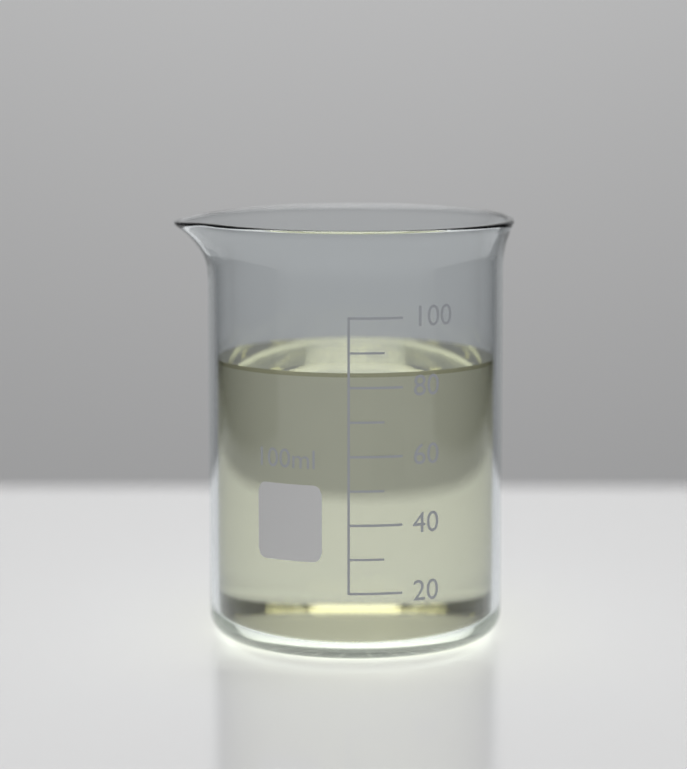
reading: 84 ml
